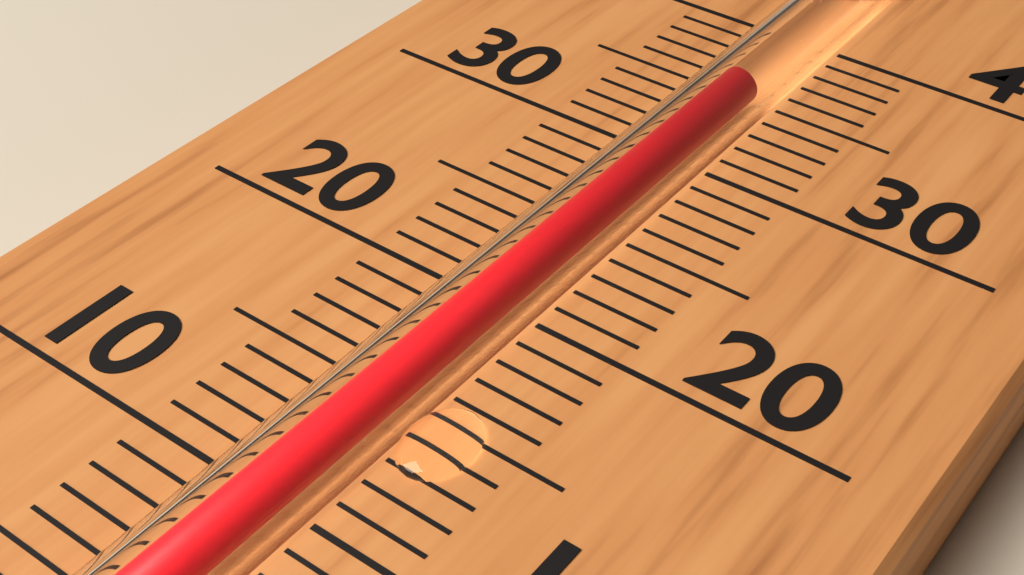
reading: 35 (no unit)
